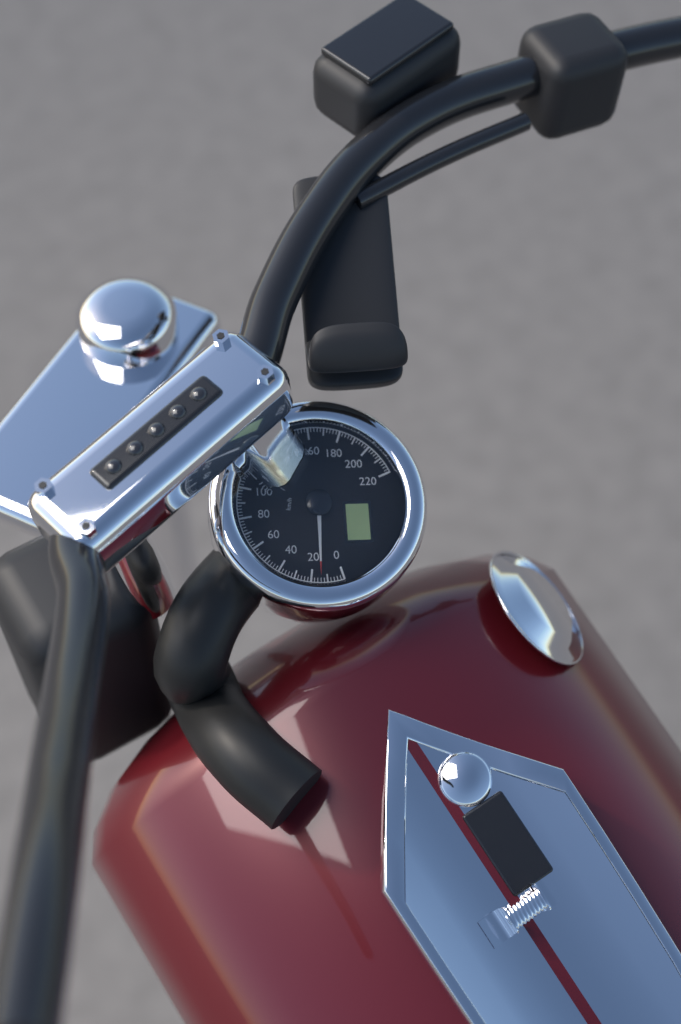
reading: 14 km/h
